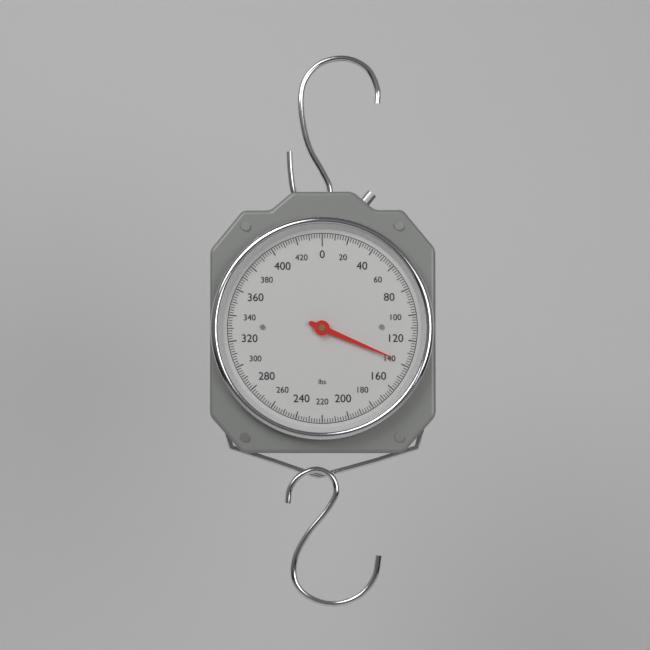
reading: 138 lbs
